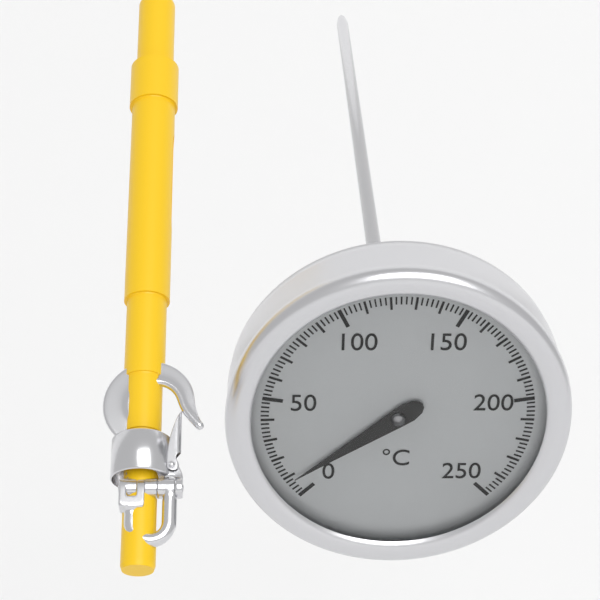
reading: 8 °C
